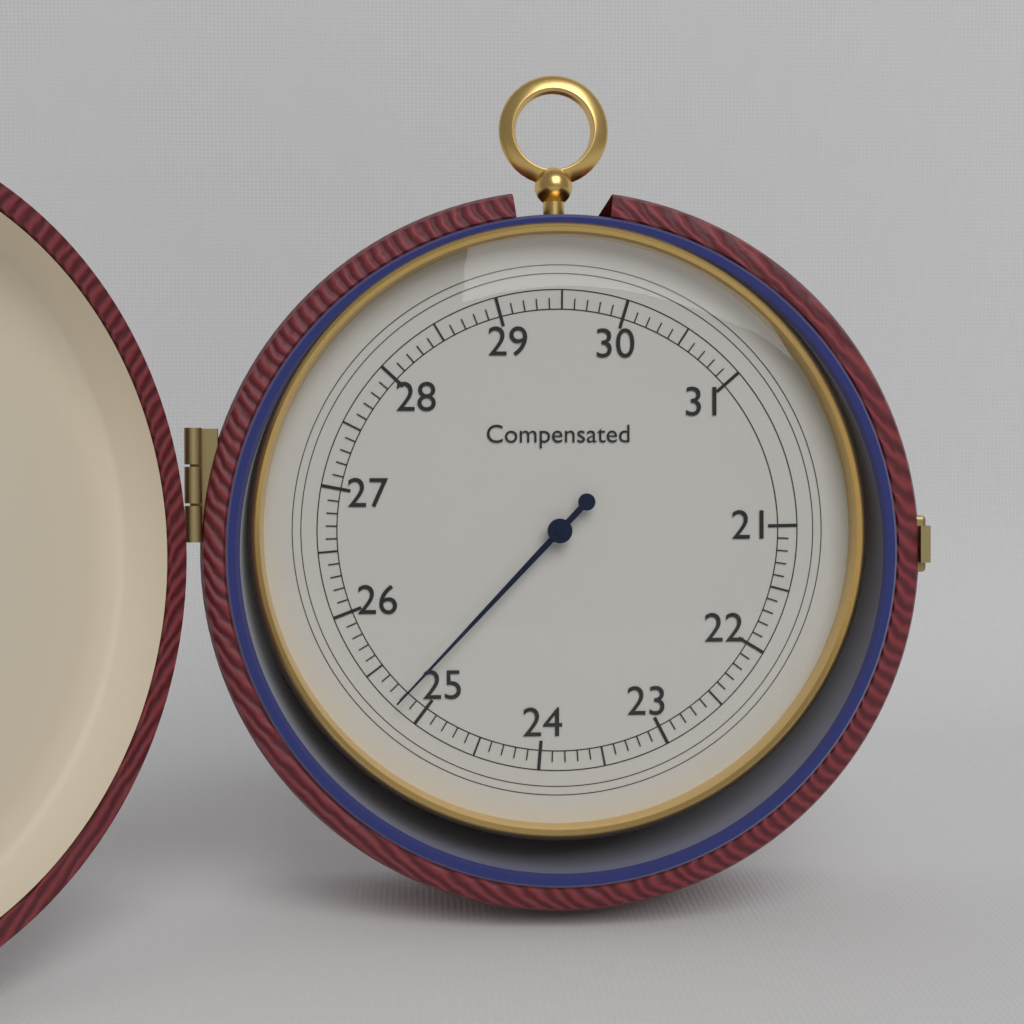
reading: 25.2 (no unit)
